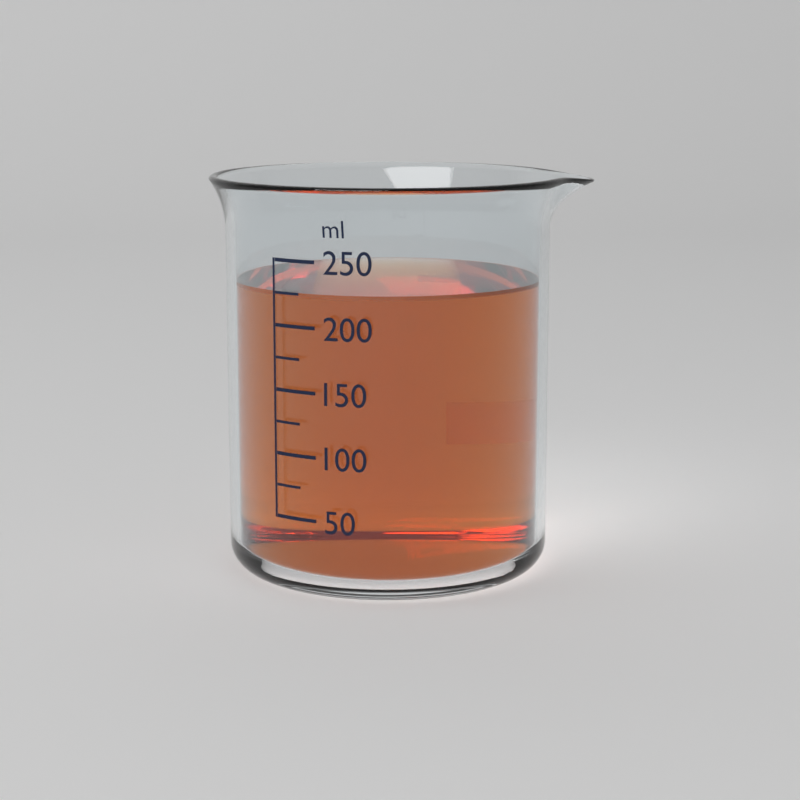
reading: 225 ml
